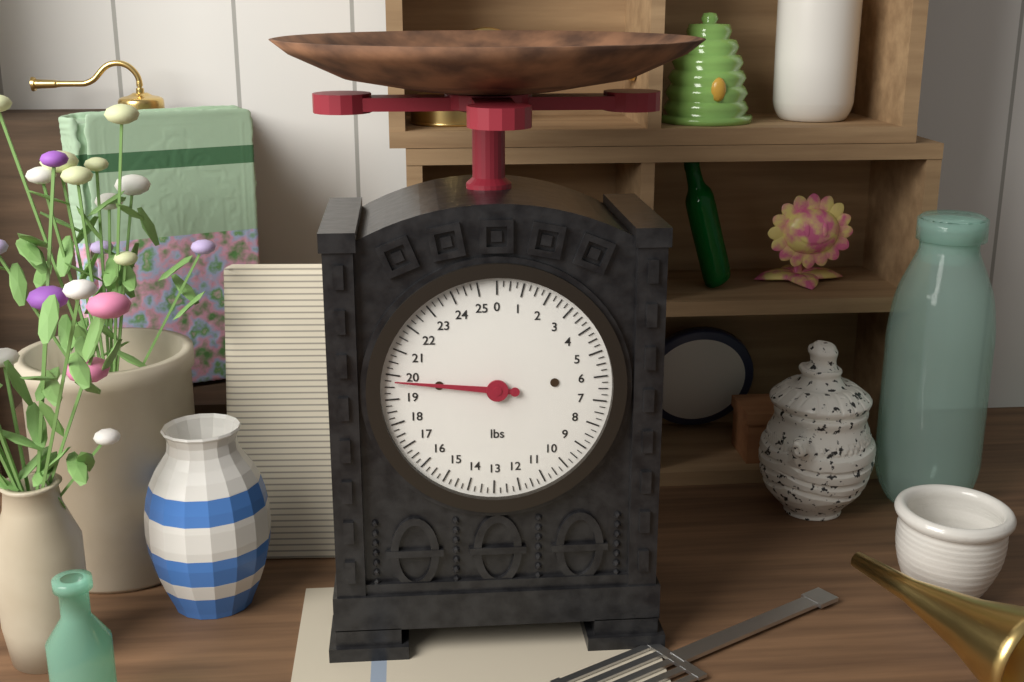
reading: 19.75 lbs
